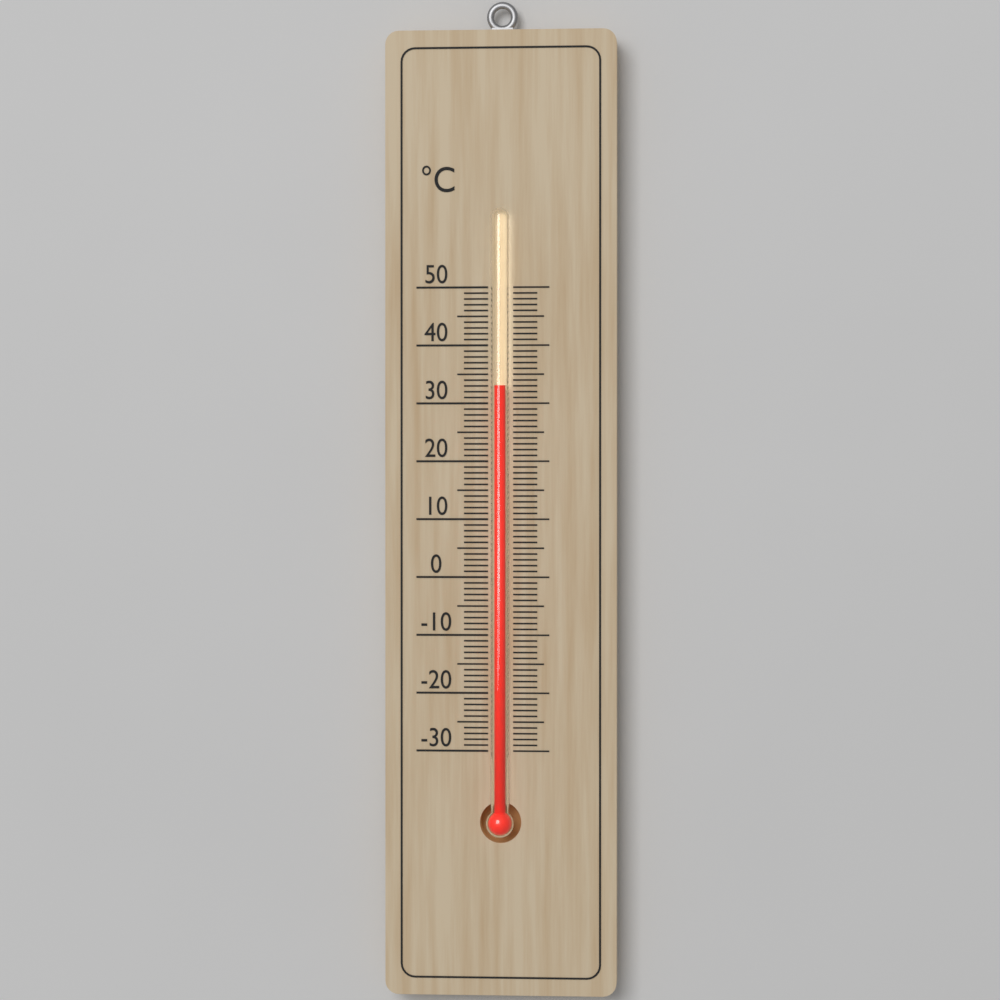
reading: 33 °C
